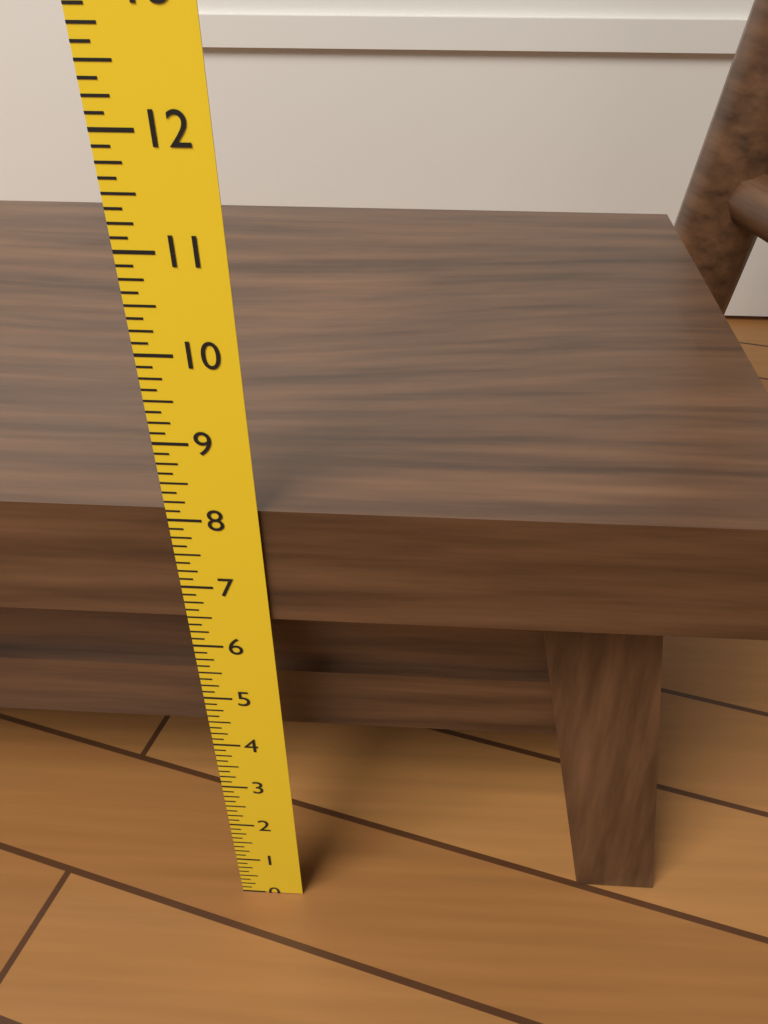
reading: 8.125 in
